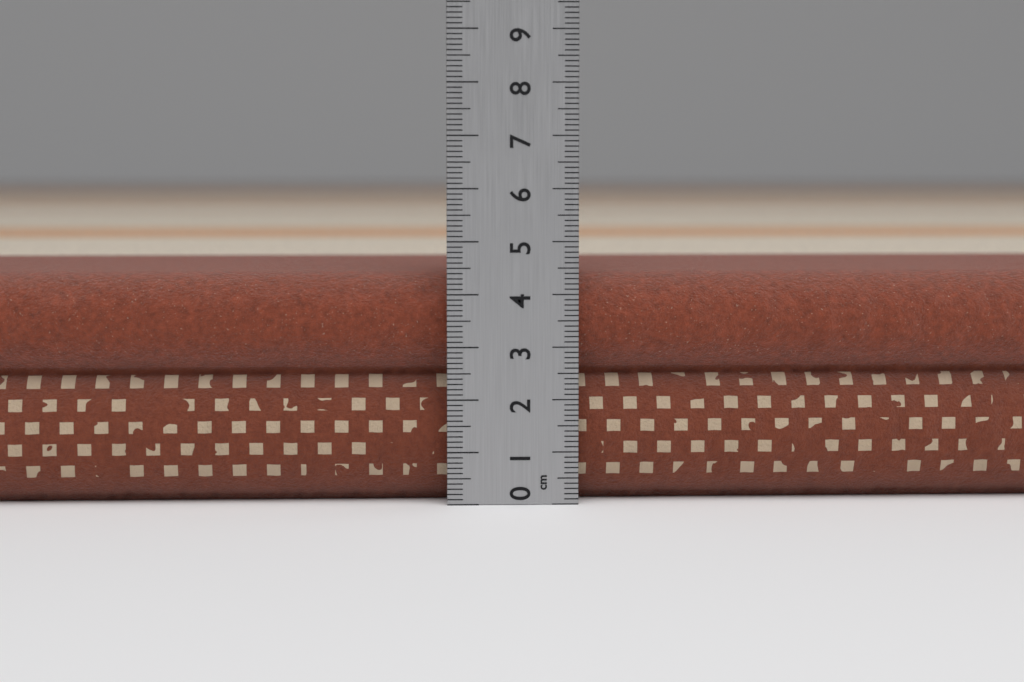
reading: 4.4 cm
